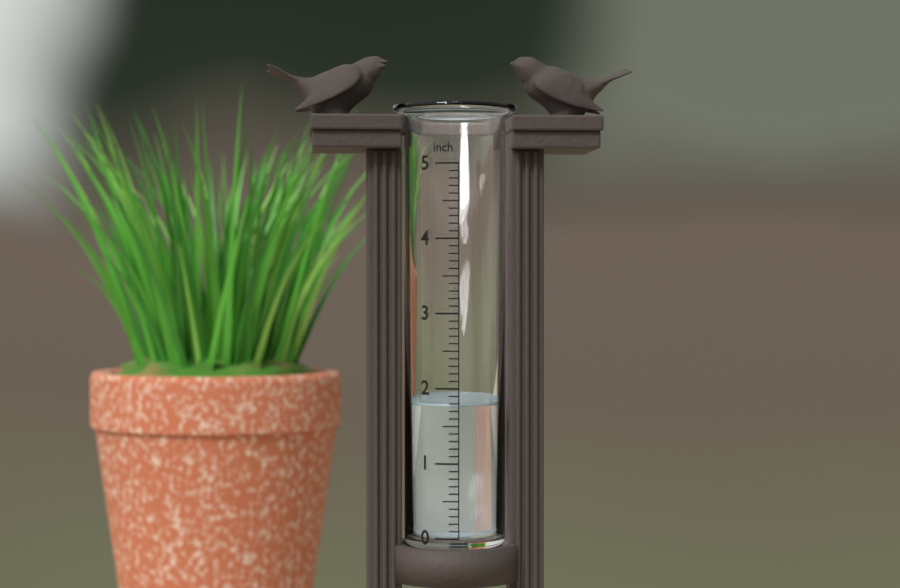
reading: 1.8 inch
